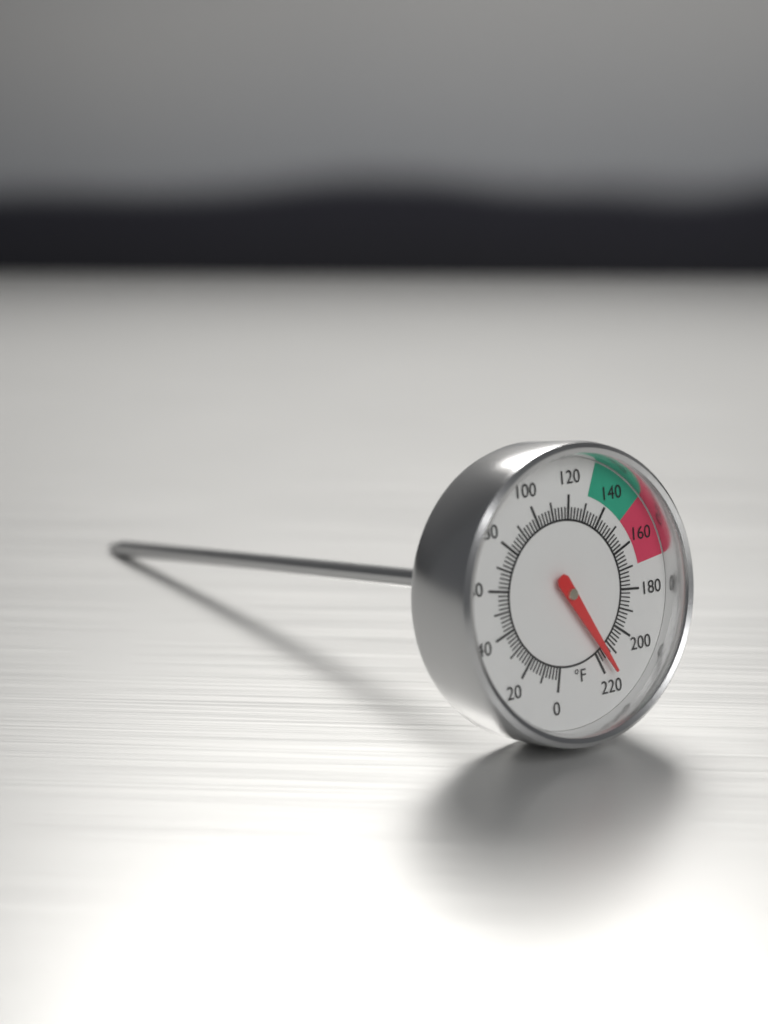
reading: 216 °F
